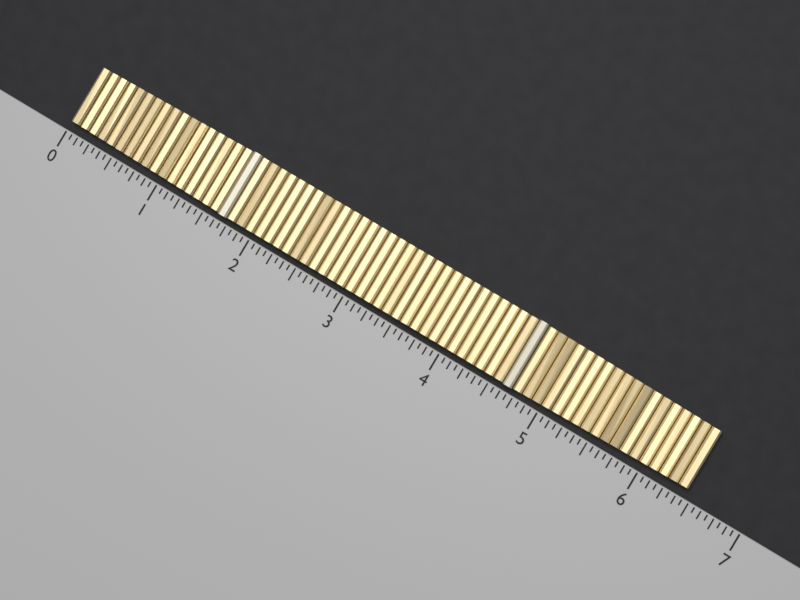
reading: 6.4375 (no unit)
